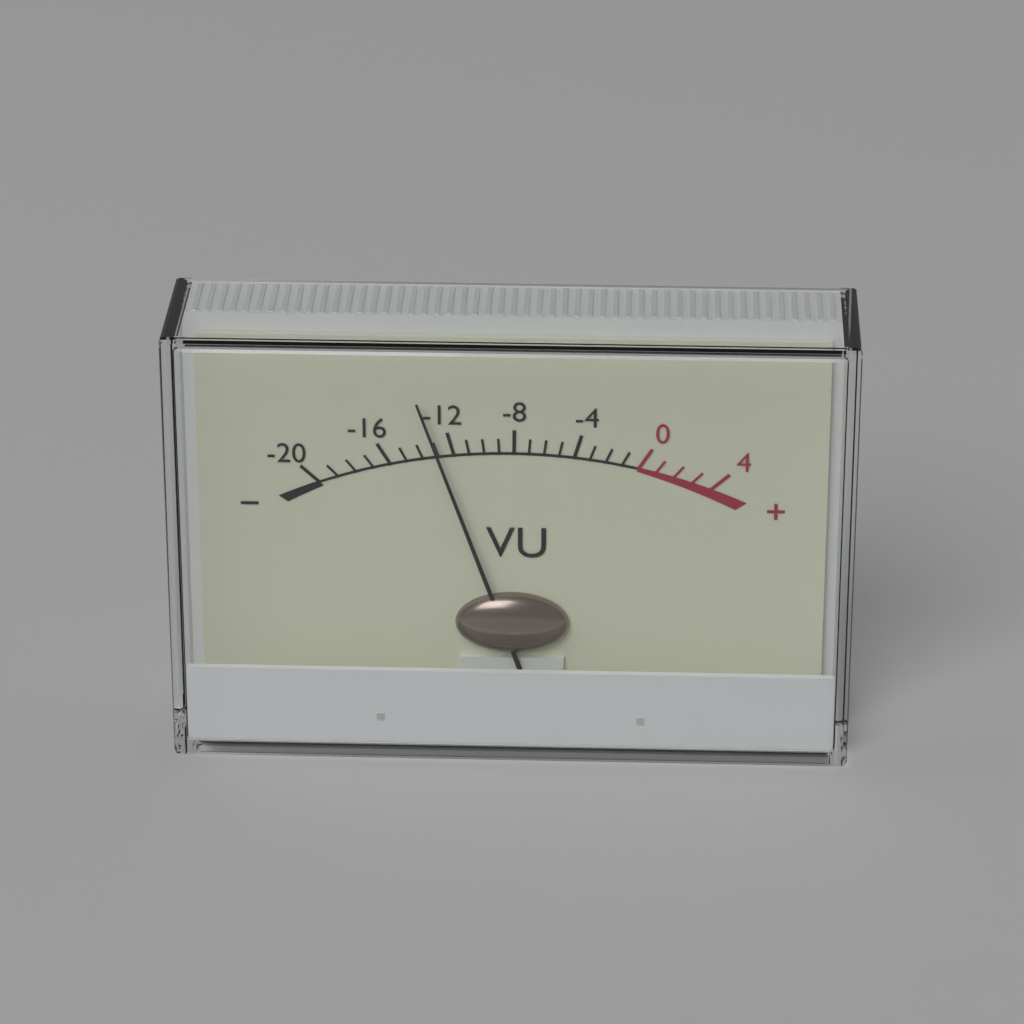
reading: -13 VU
